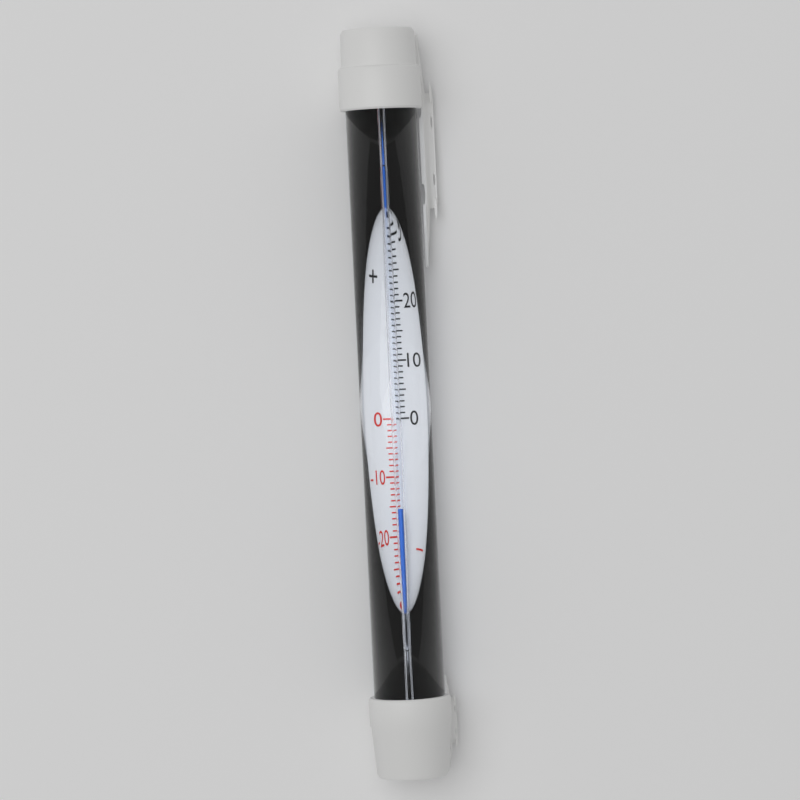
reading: -16 °C
